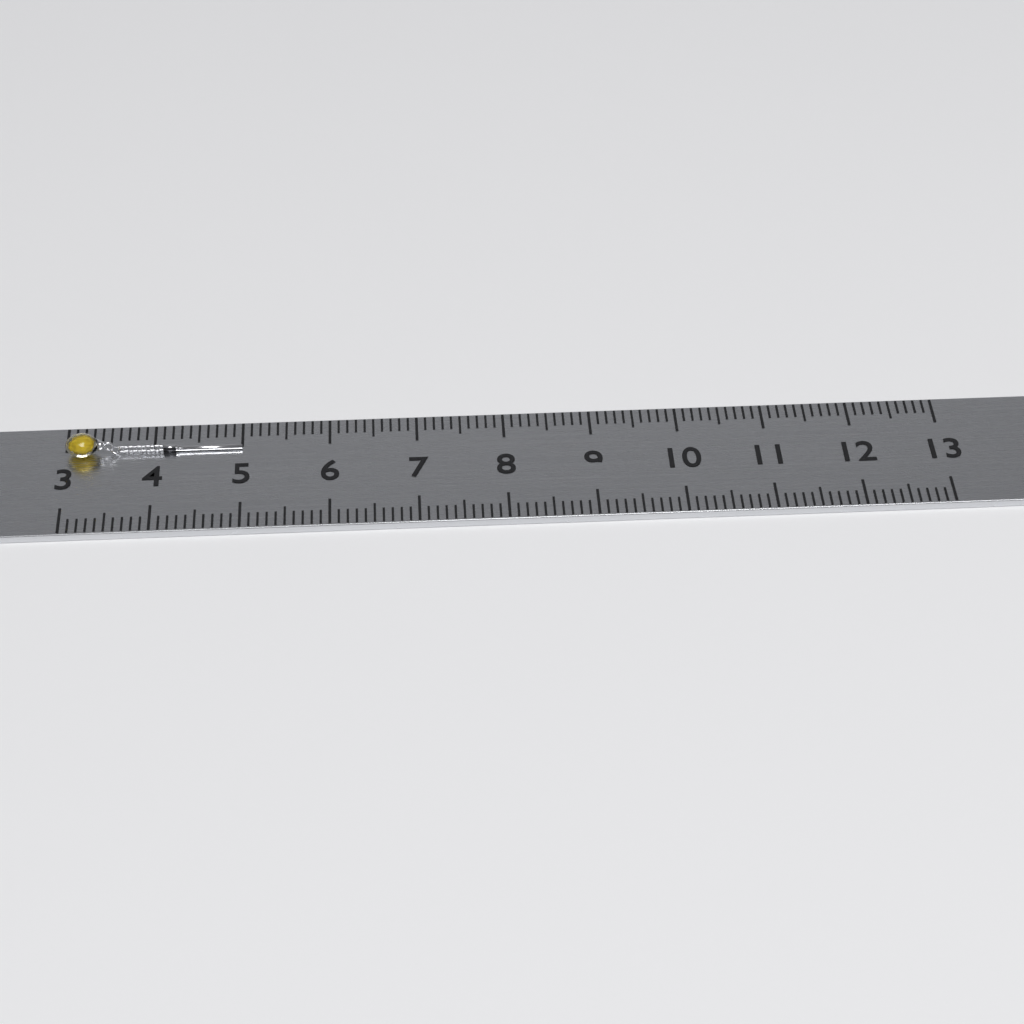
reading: 5.0 (no unit)
